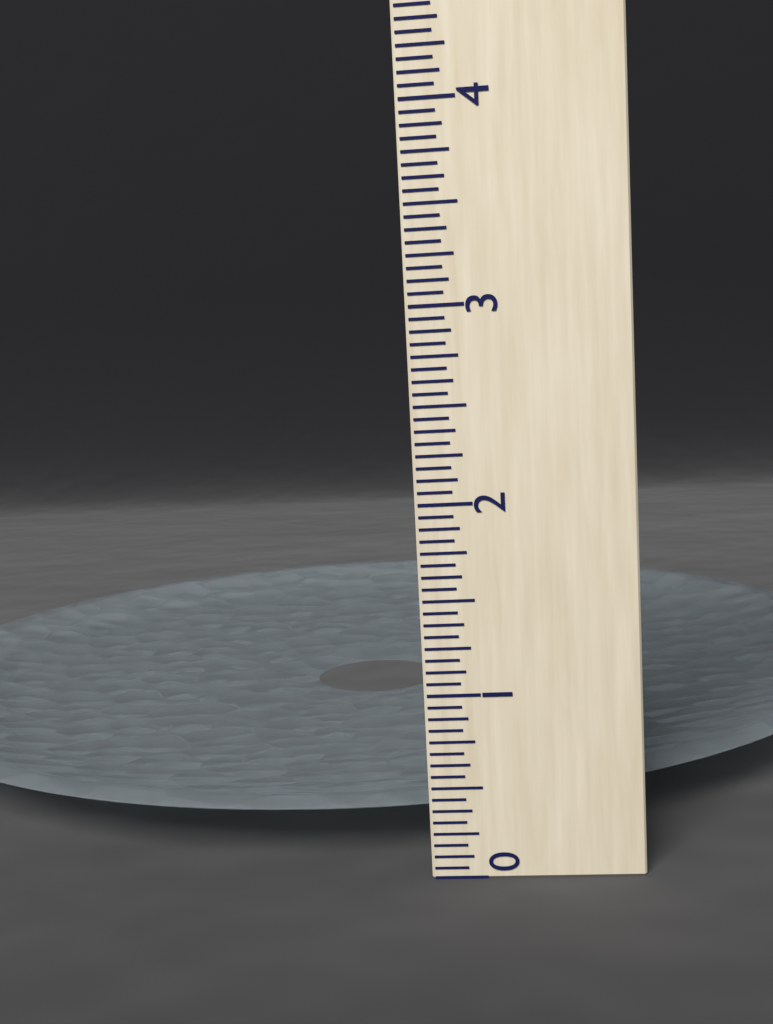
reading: 0.3750 (no unit)
